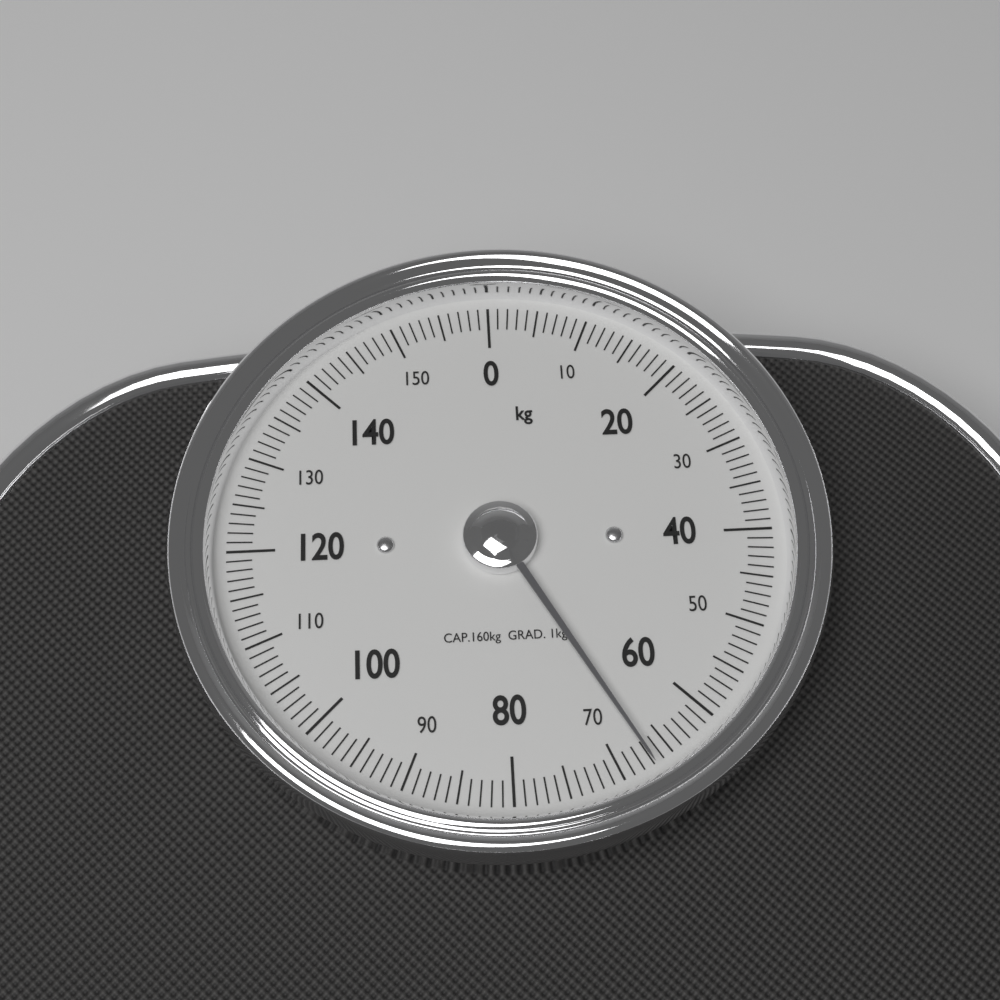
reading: 67 kg
